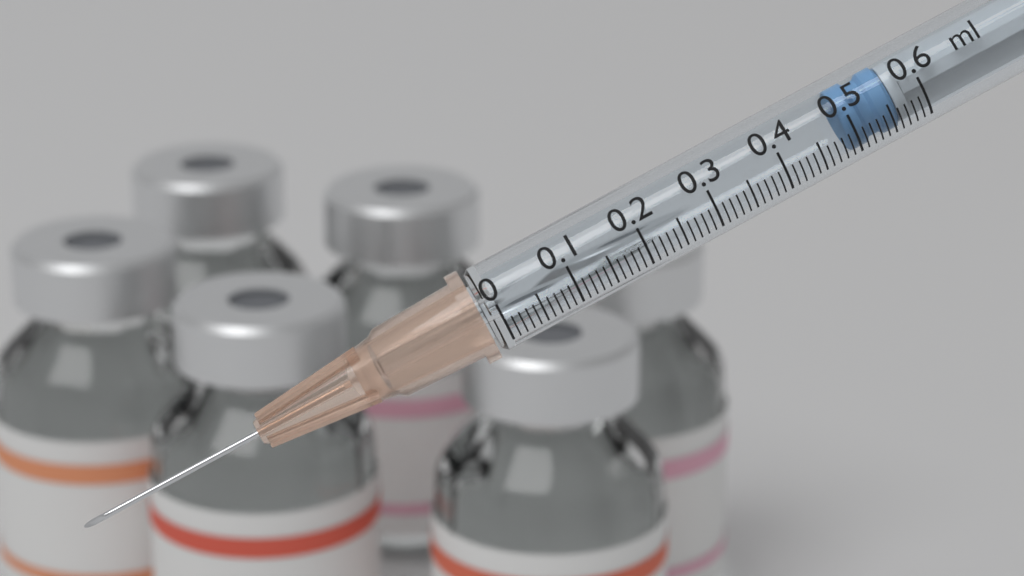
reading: 0.49 ml
